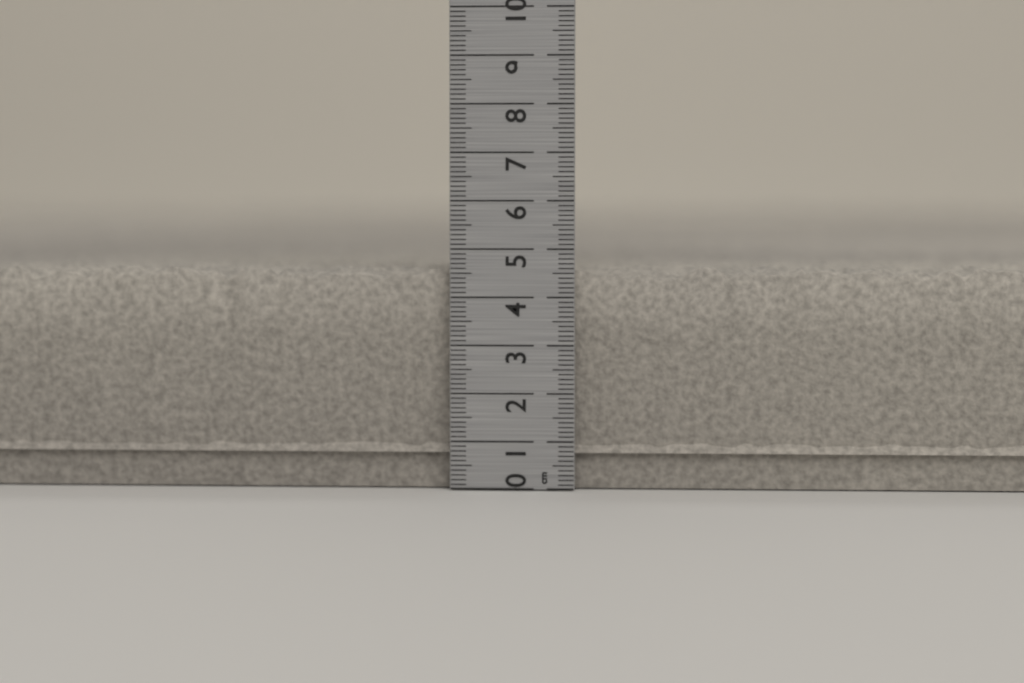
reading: 4.7 cm
